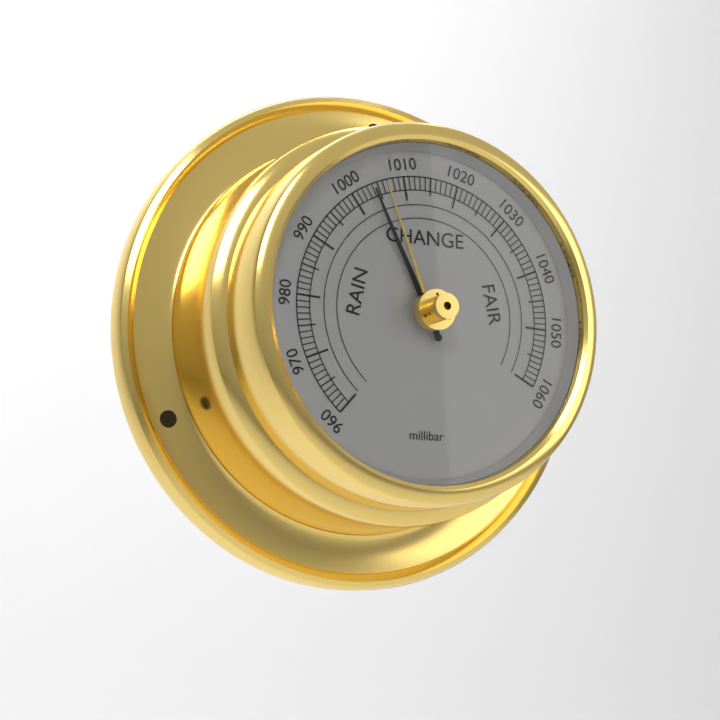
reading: 1004 millibar
